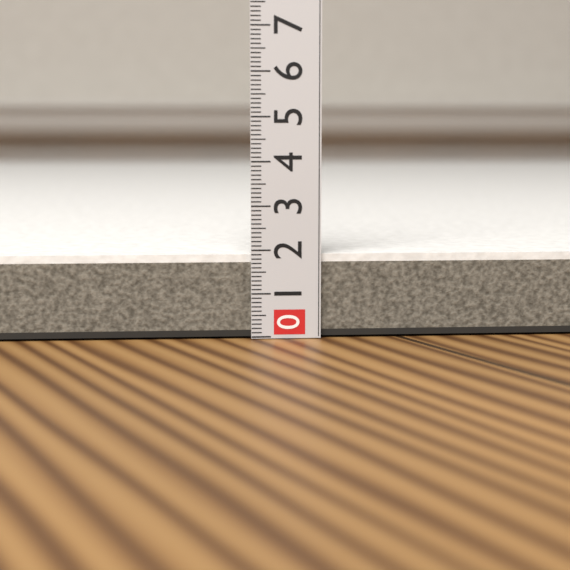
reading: 1.9 (no unit)
